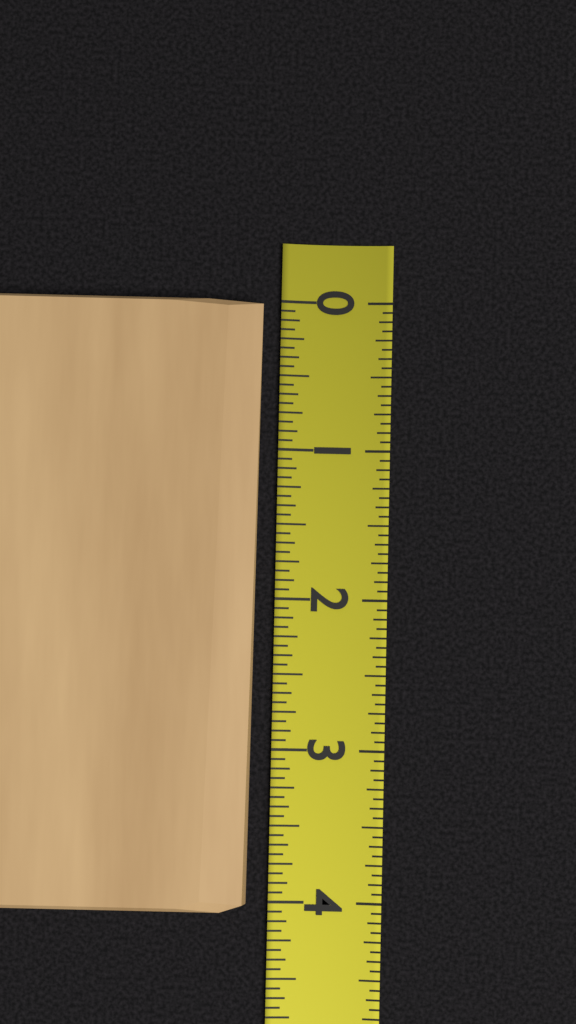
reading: 4.0625 (no unit)
